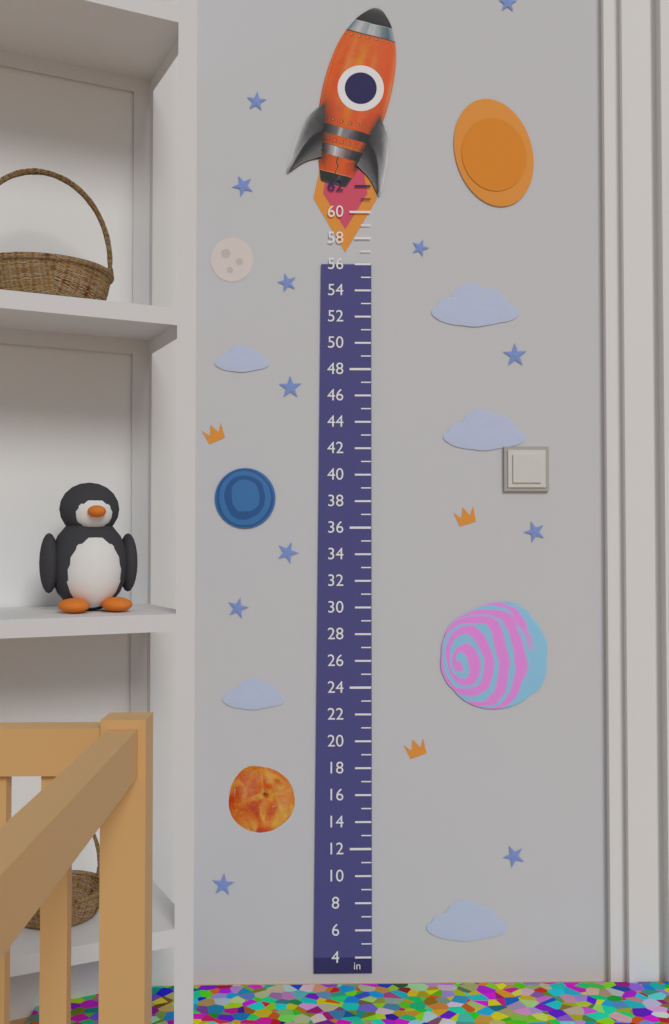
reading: 56 in
